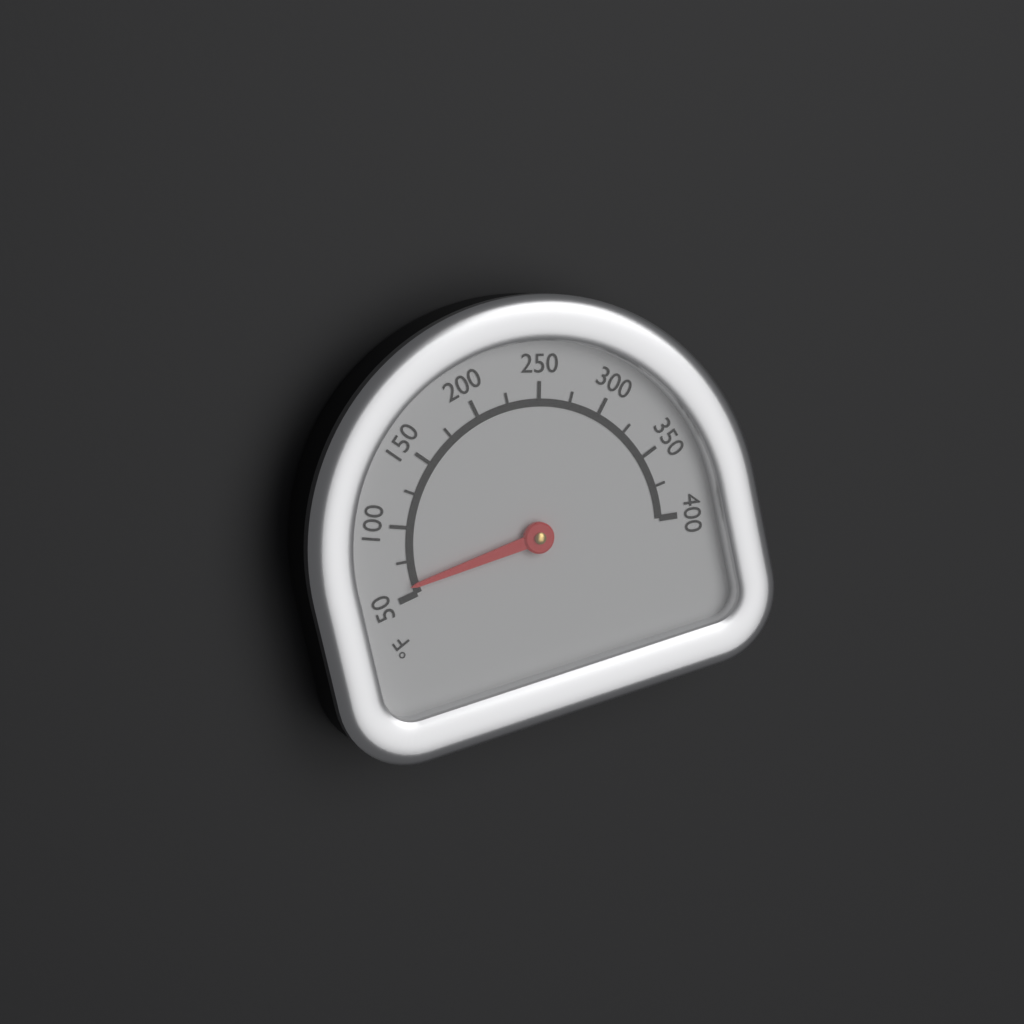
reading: 57 °F
